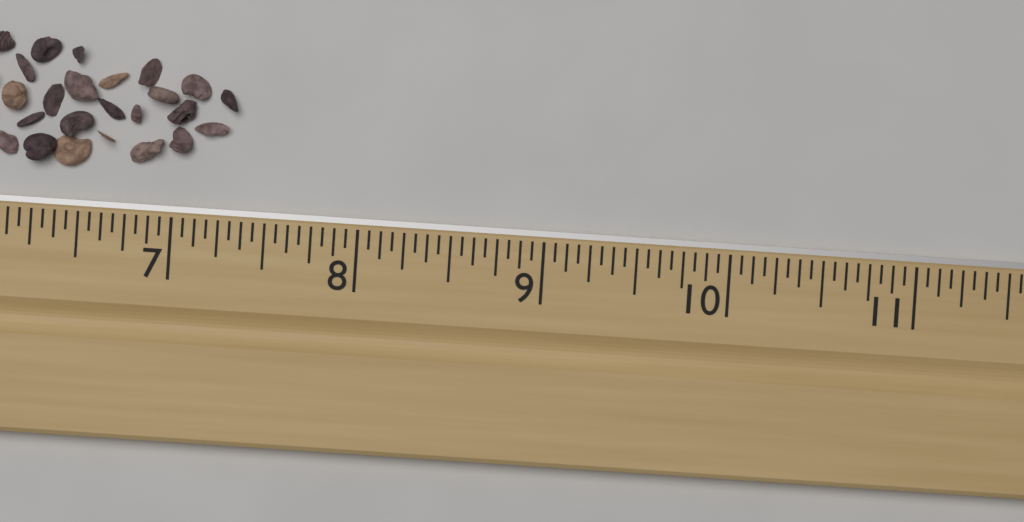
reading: 7.3125 in
